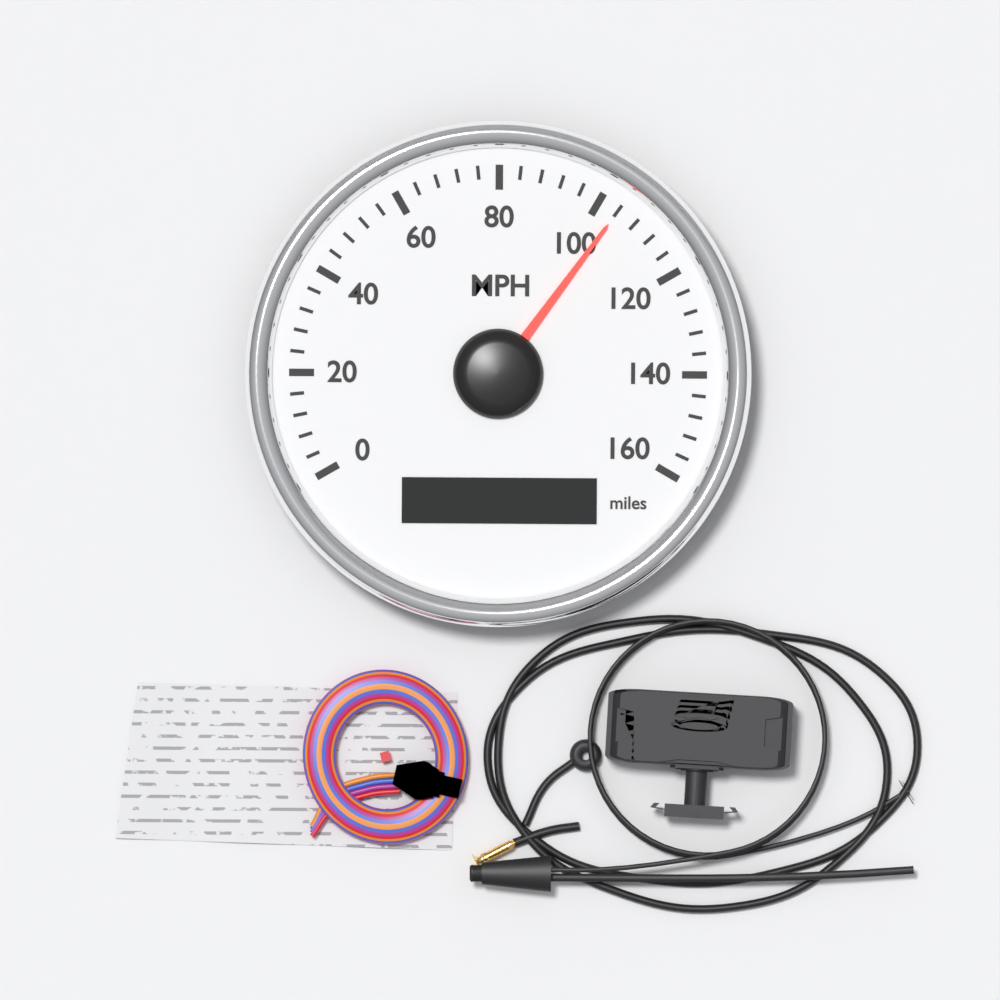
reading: 104 MPH
